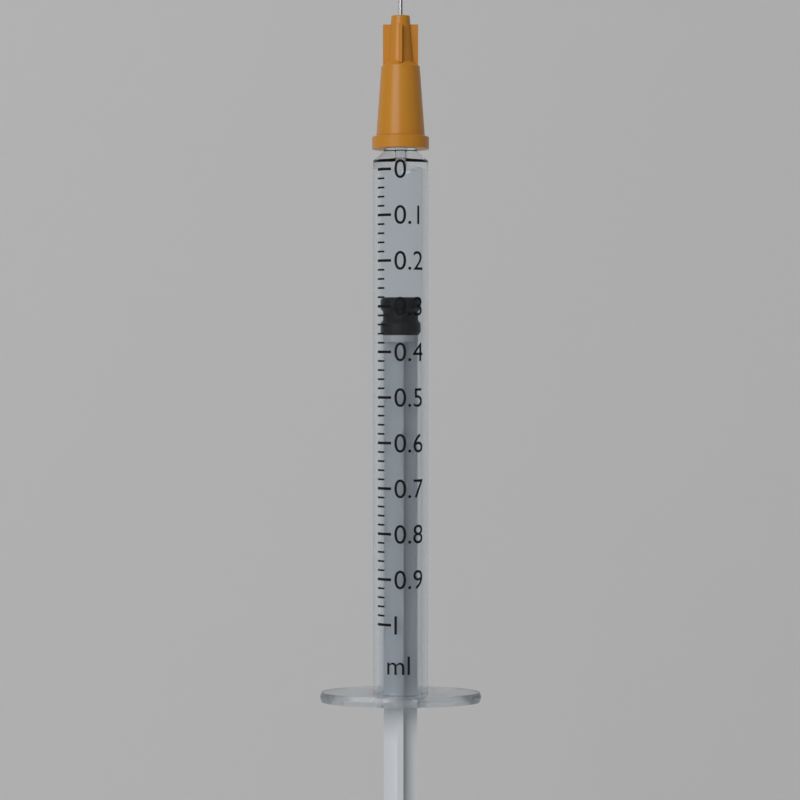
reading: 0.28 ml
